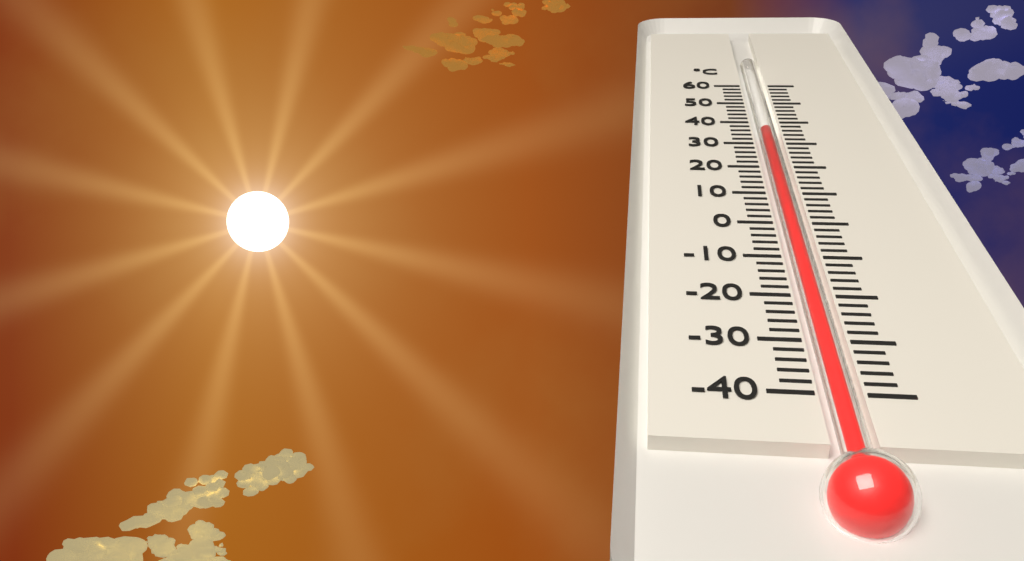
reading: 36 °C
